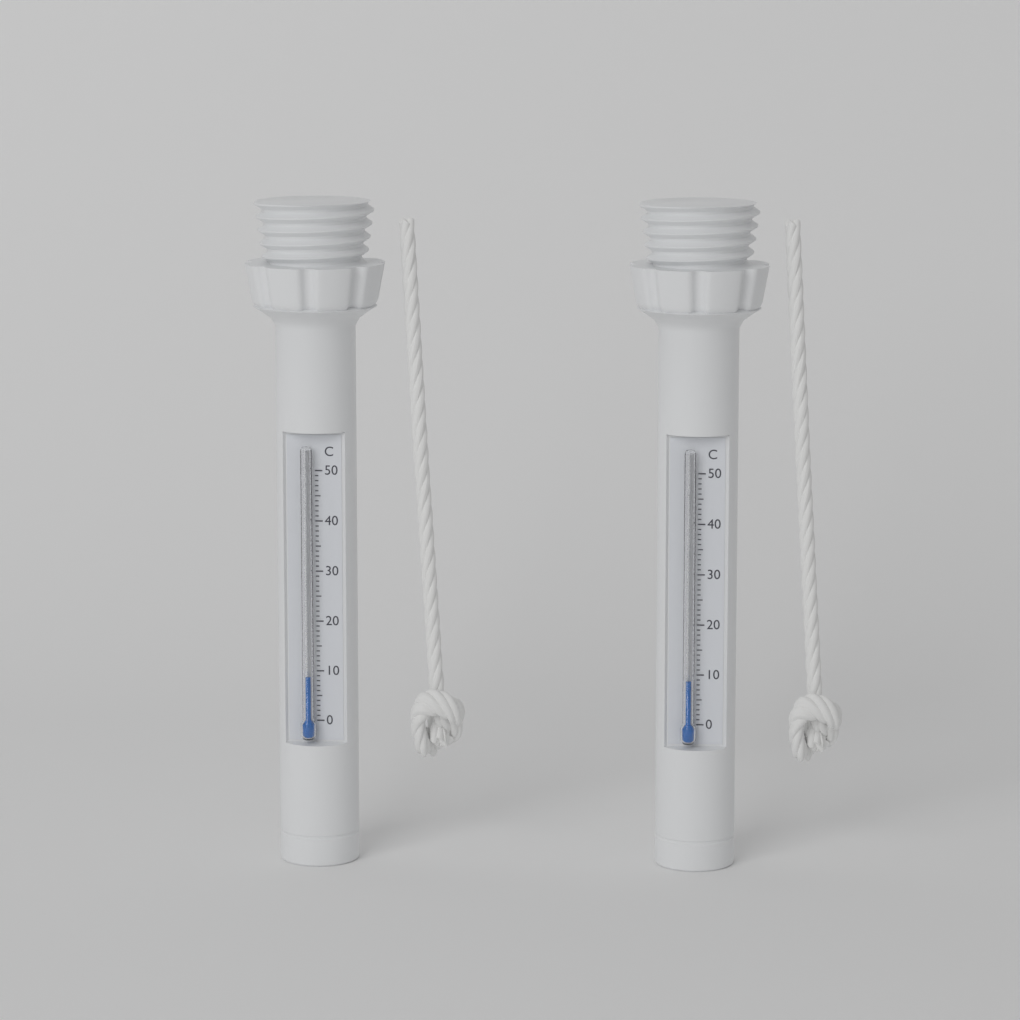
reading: 9 °C
